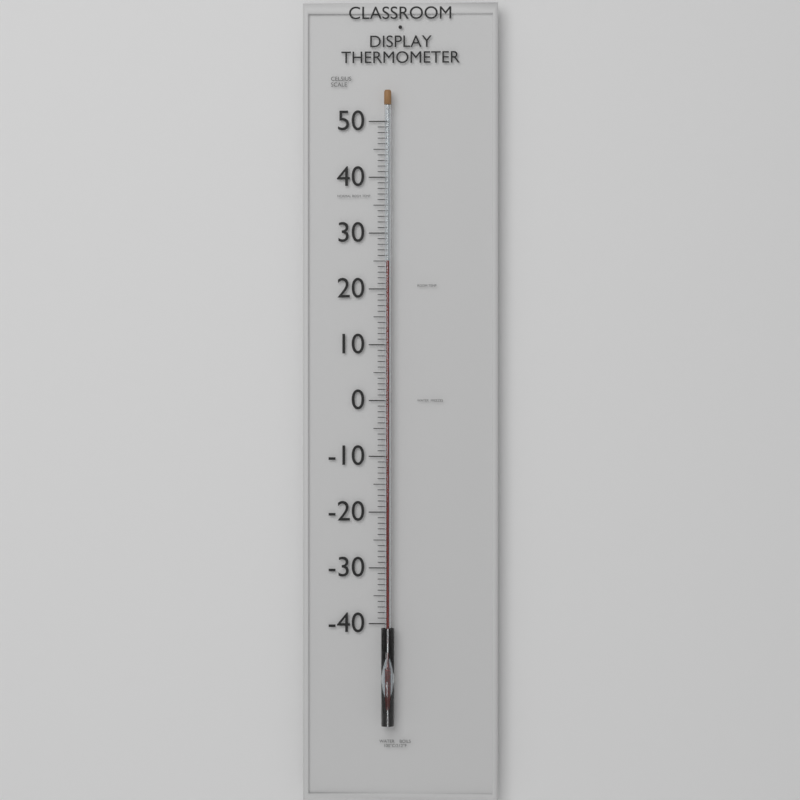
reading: 25 °C
